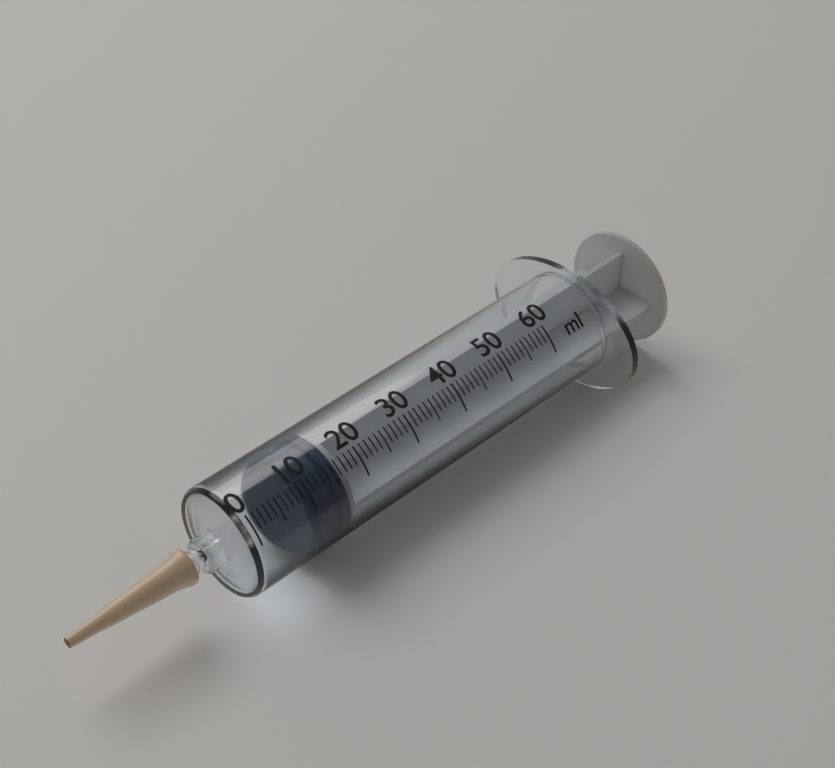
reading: 9 ml
